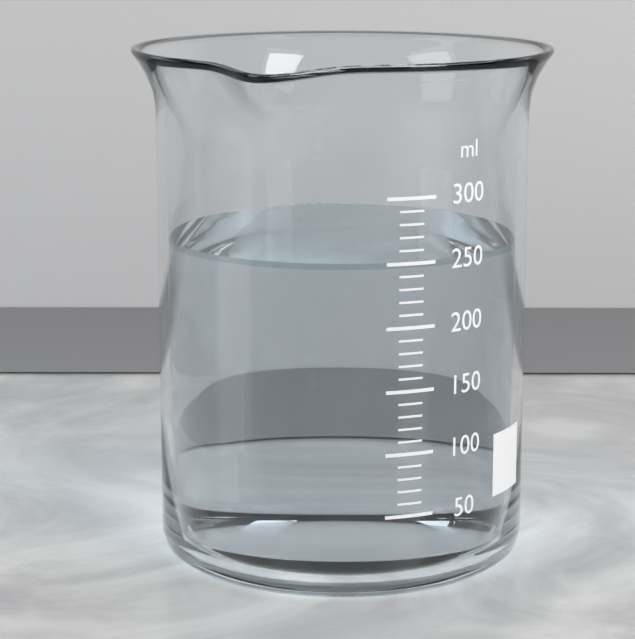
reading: 250 ml
